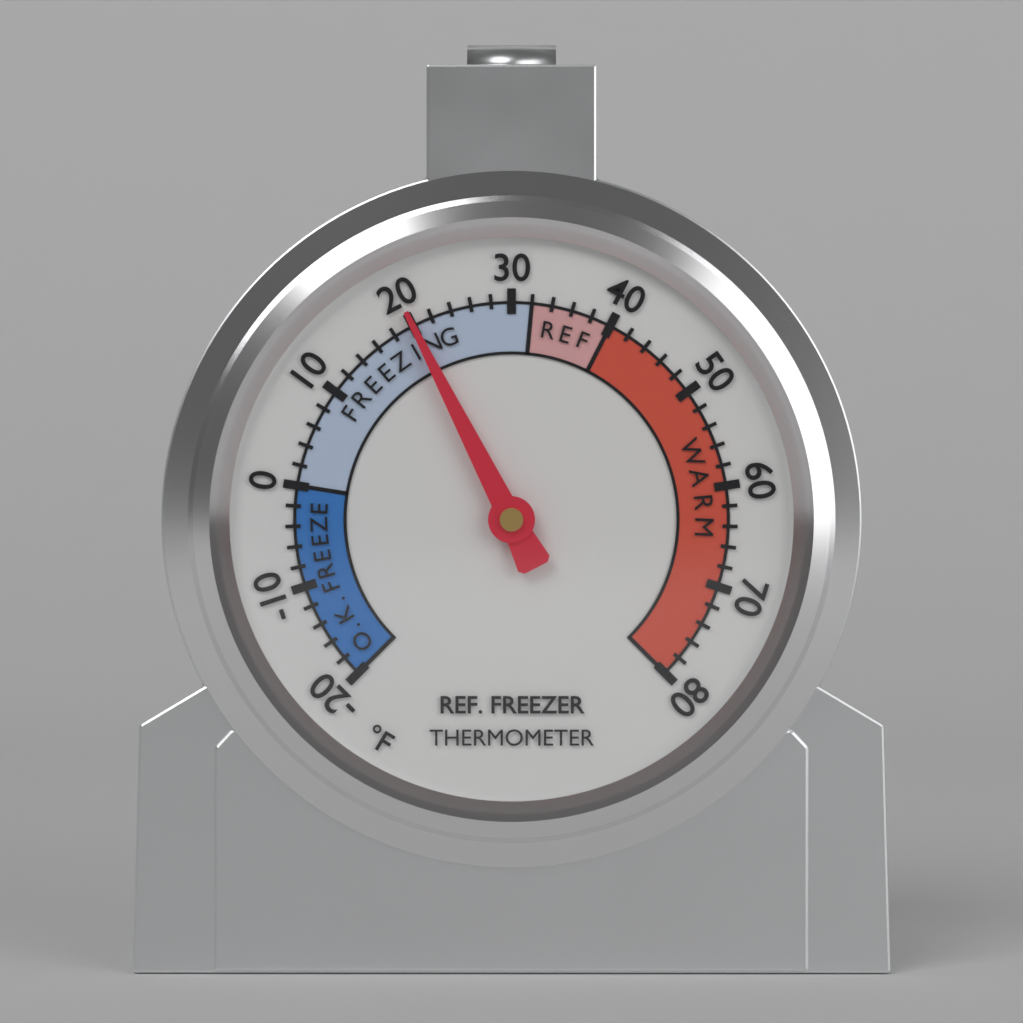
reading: 20 °F
